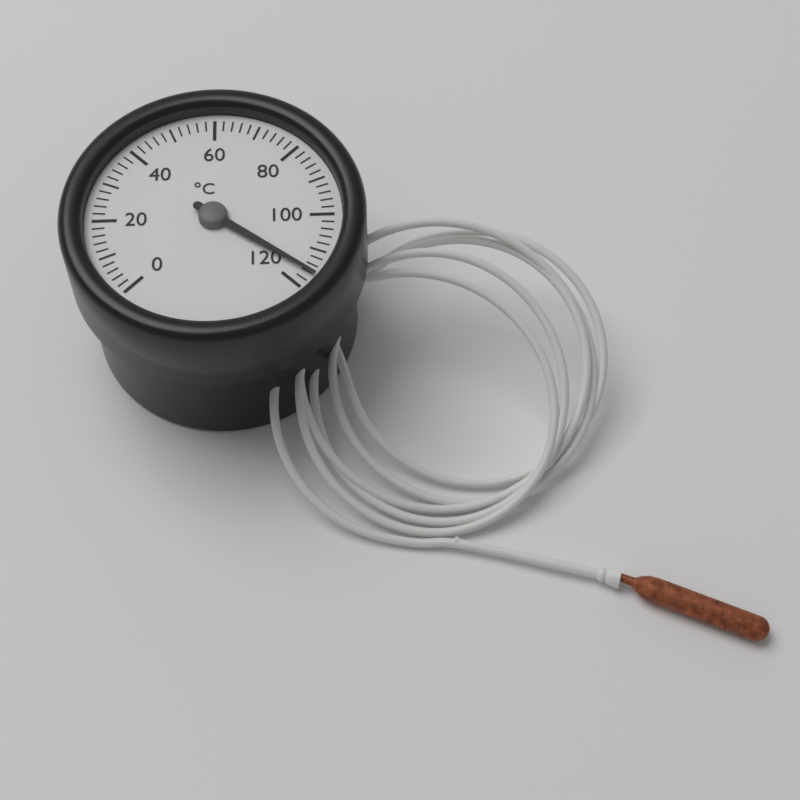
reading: 116 °C
